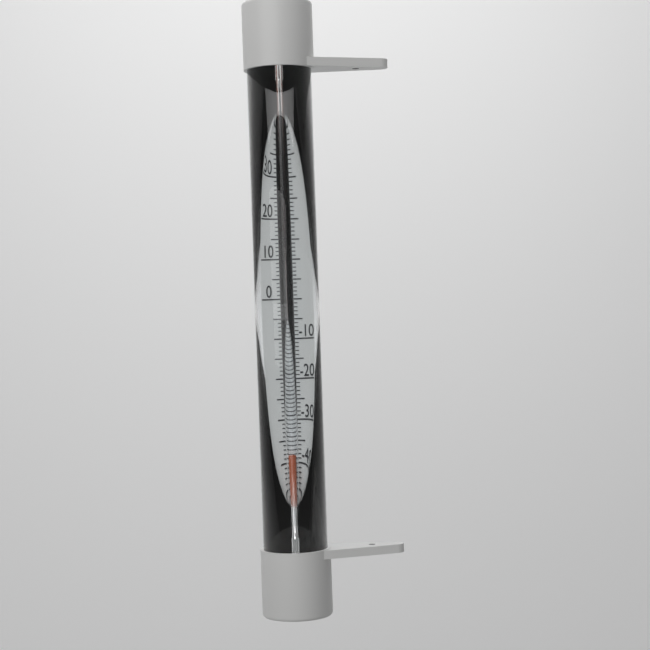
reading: -40 °C
